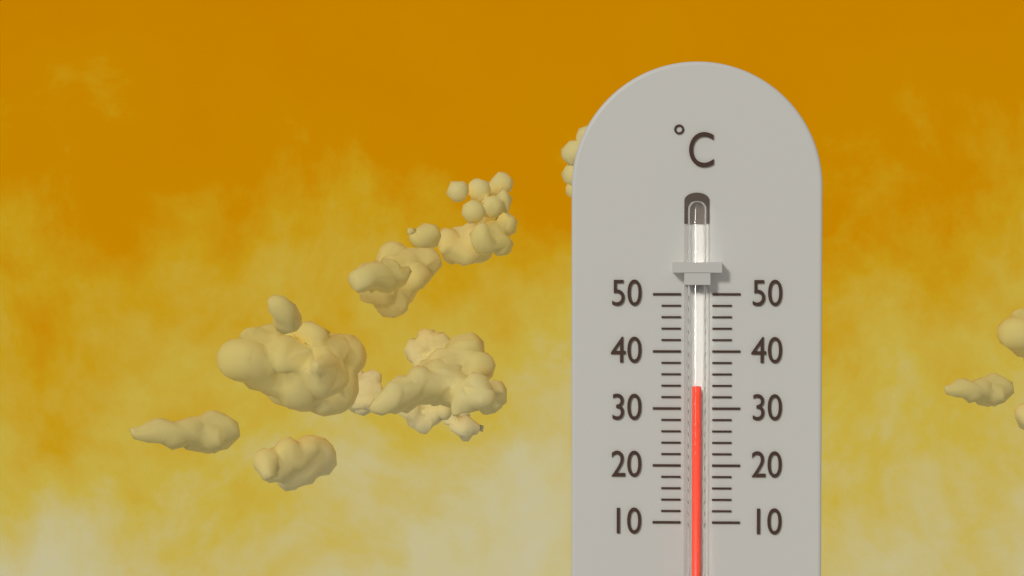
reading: 34 °C
